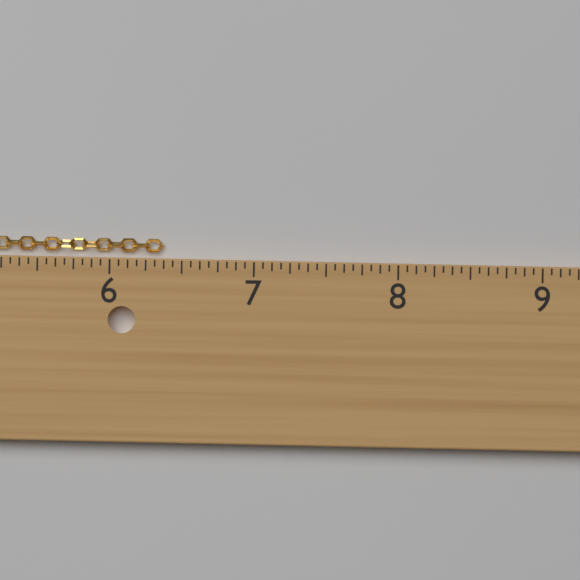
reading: 6.3750 in
